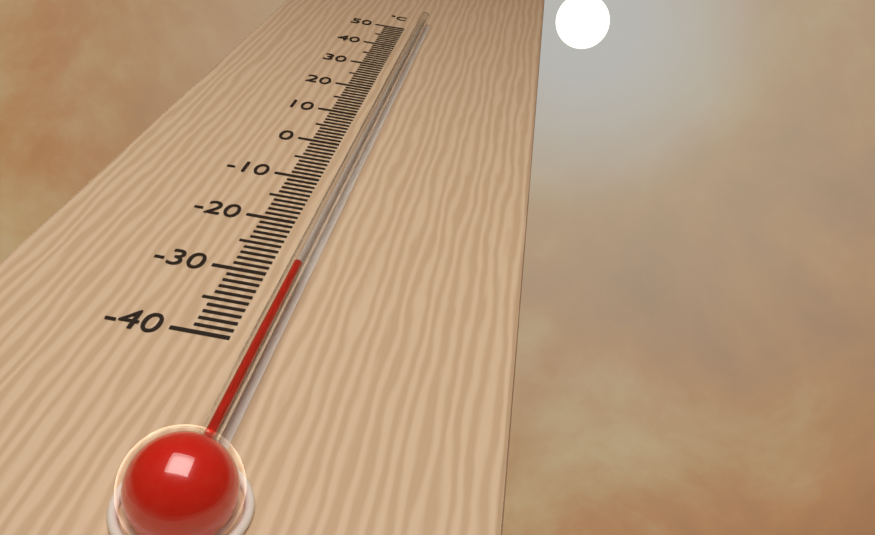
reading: -30 °C
